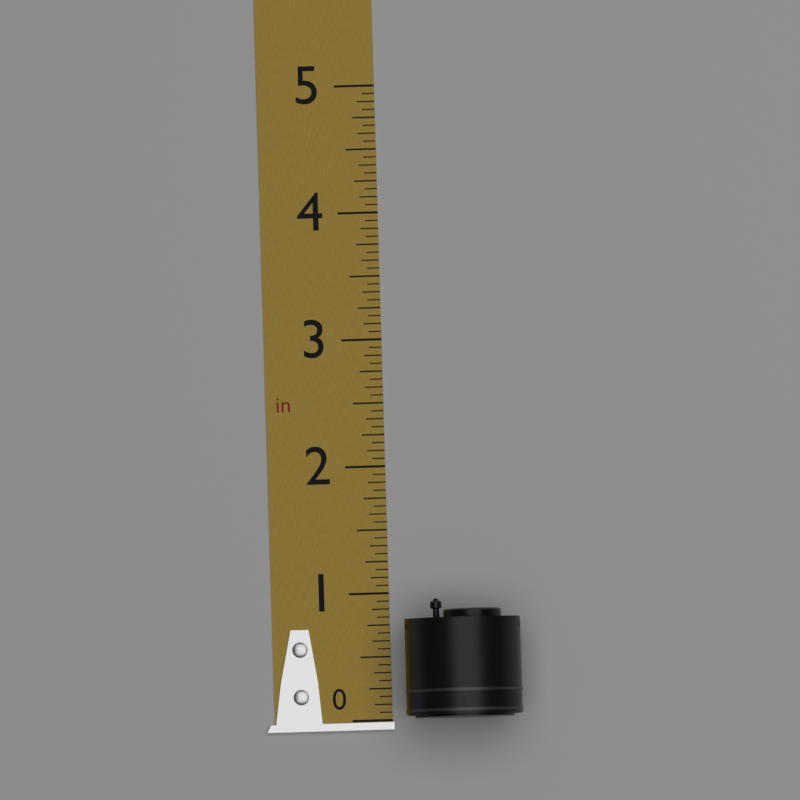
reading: 0.9375 in
